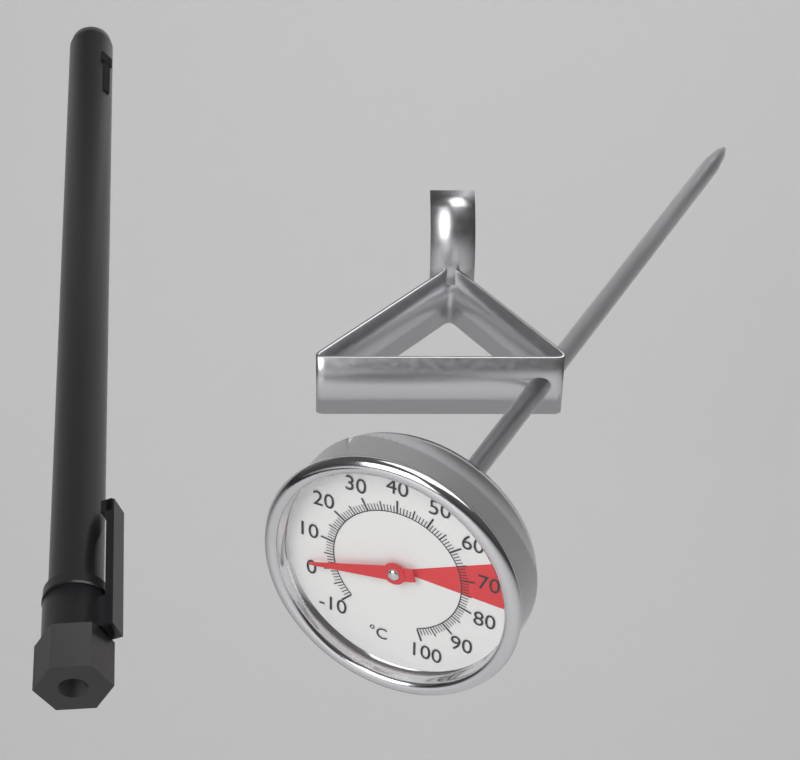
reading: 2 °C
